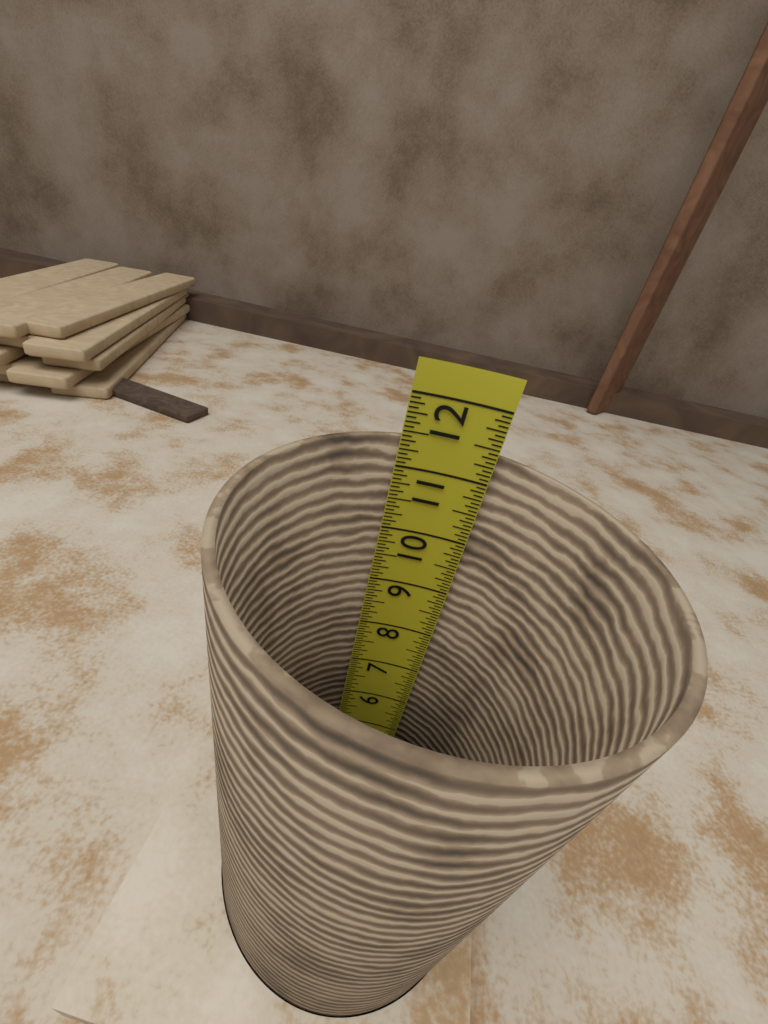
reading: 11.3750 in
